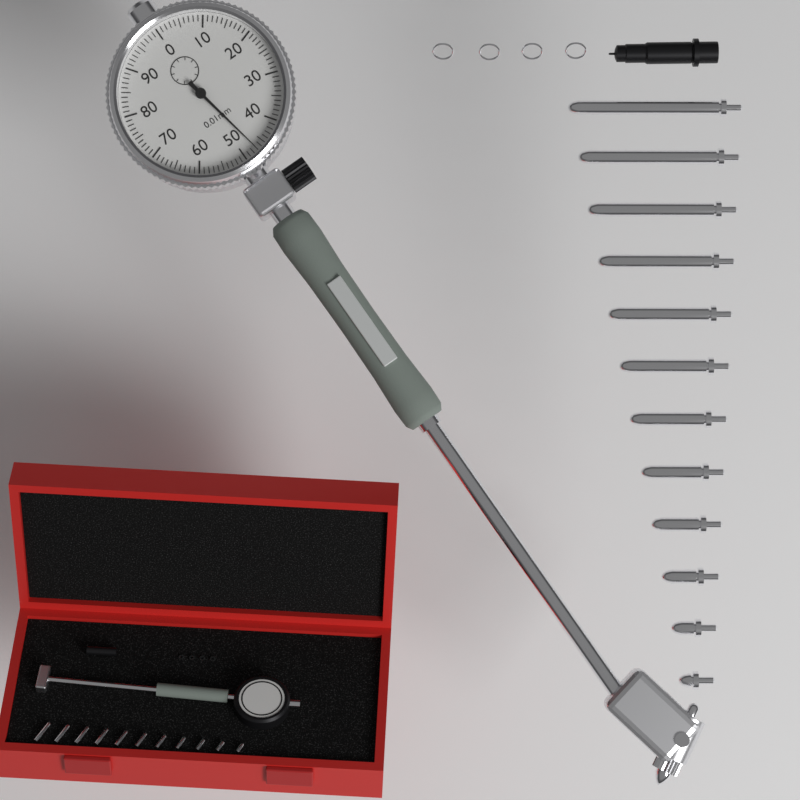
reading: 0.47 mm
